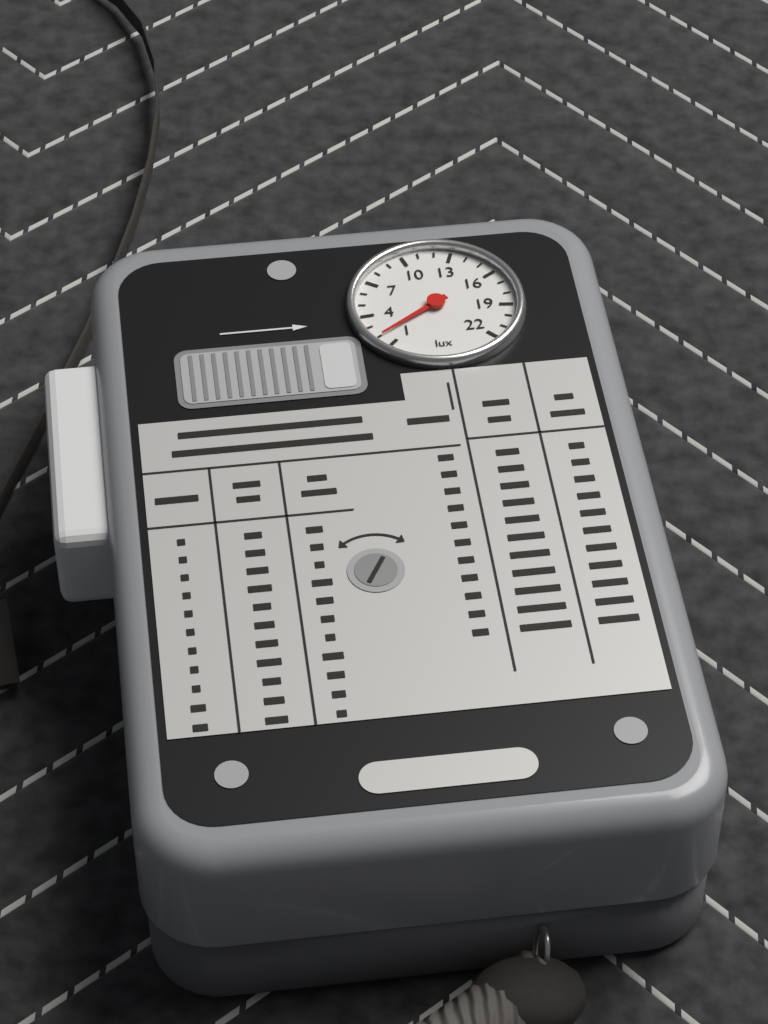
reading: 2 lux
